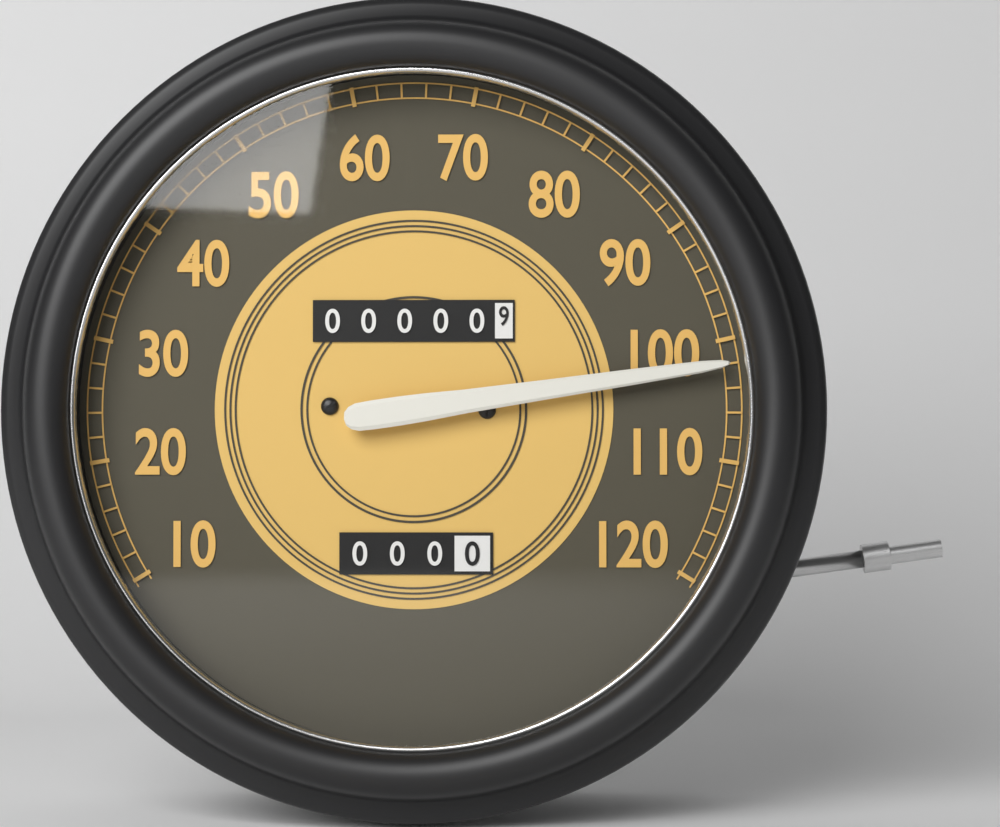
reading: 102 (no unit)
